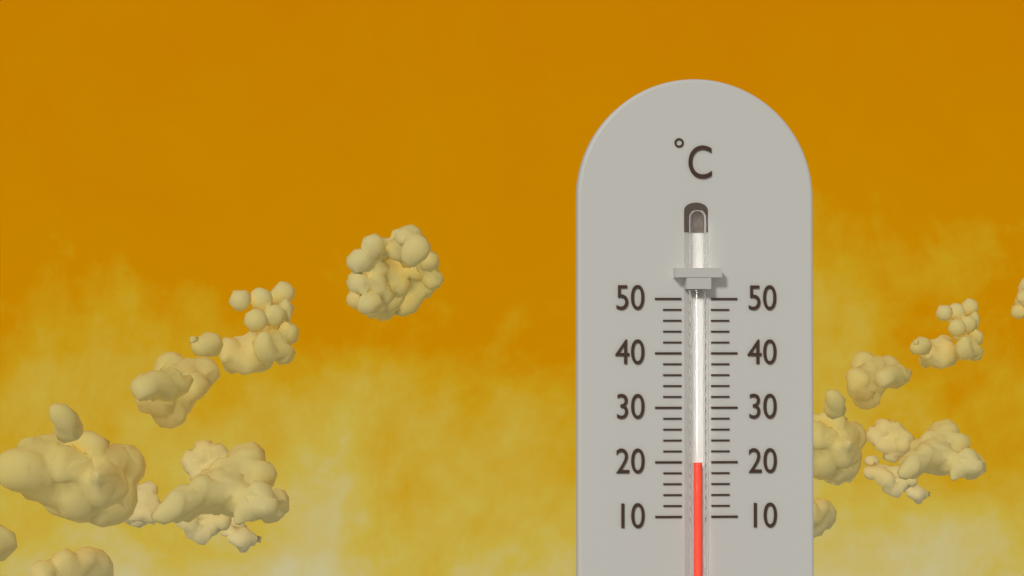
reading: 20 °C
